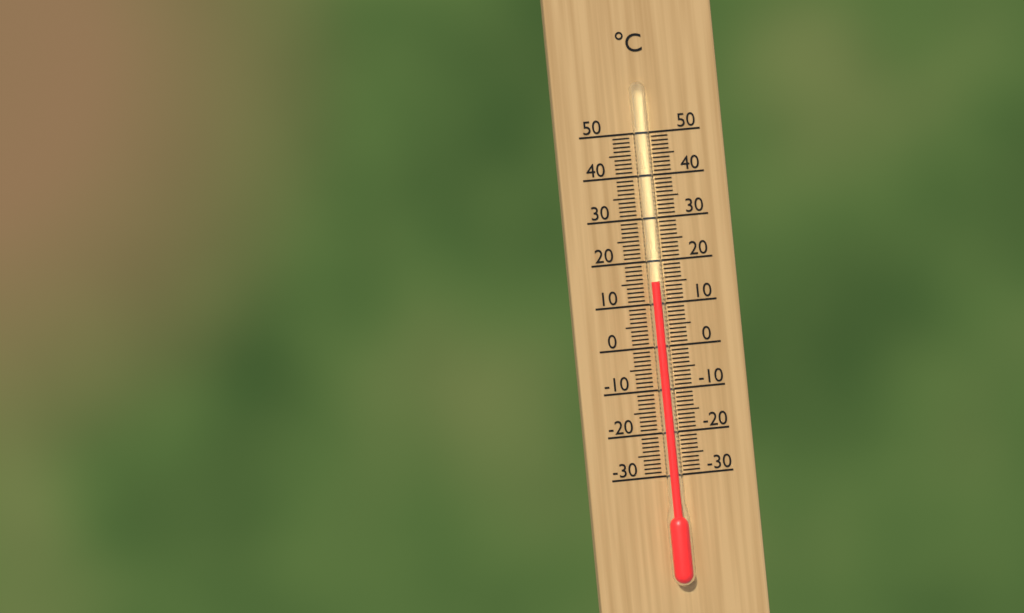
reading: 15 °C
